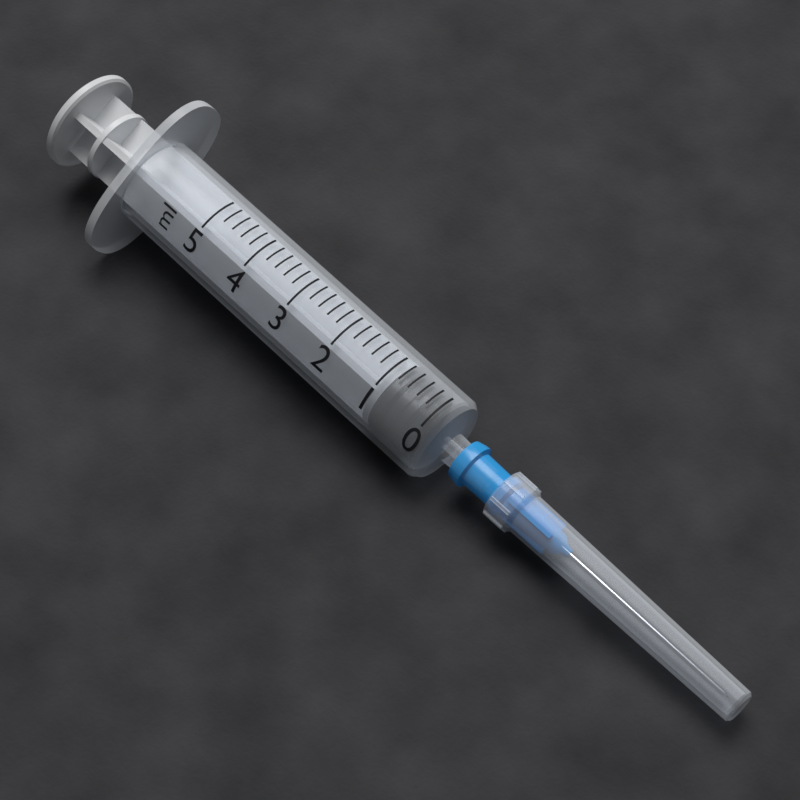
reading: 0.2 ml
